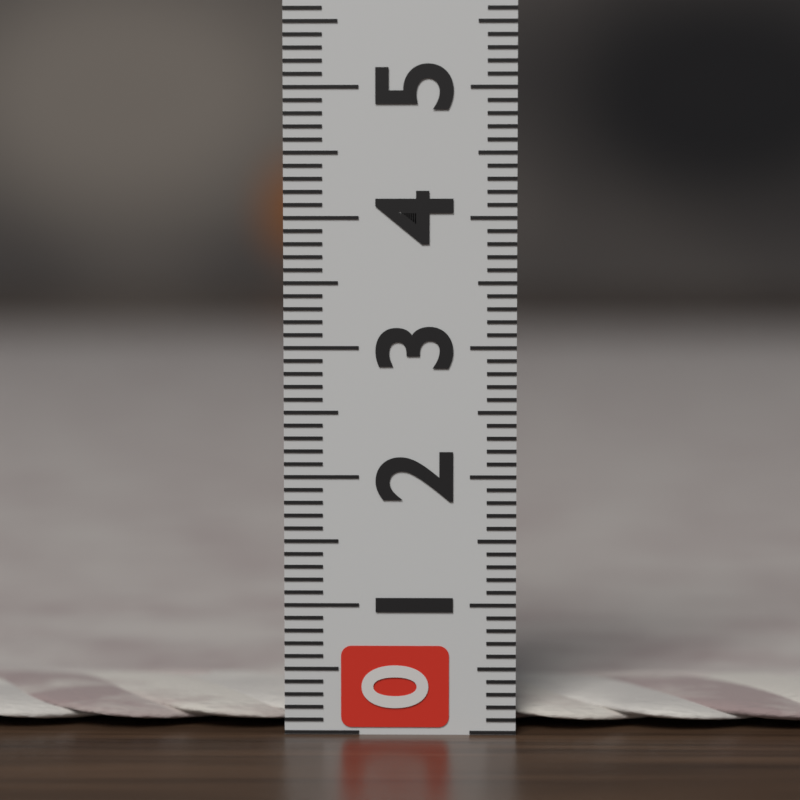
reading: 0.2 (no unit)
